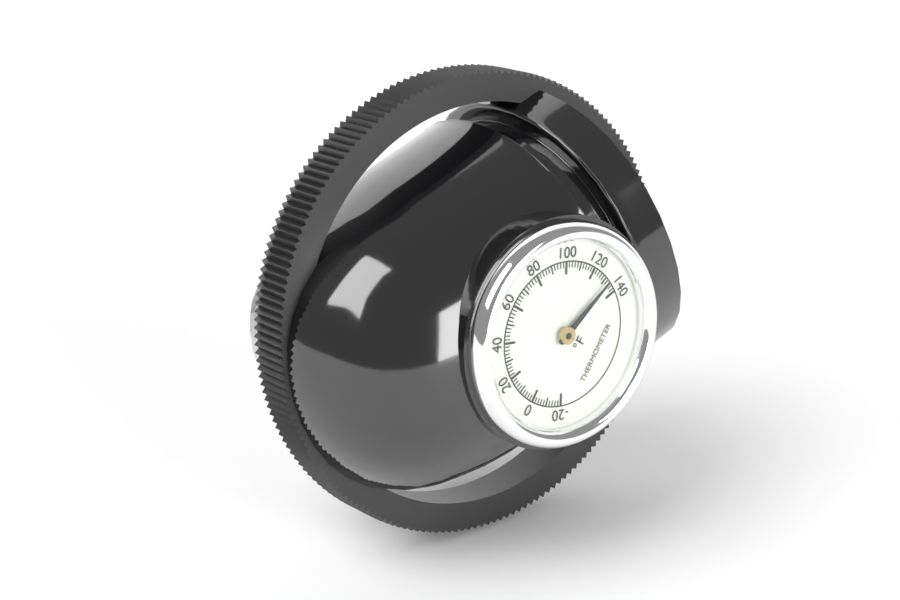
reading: 132 °F
